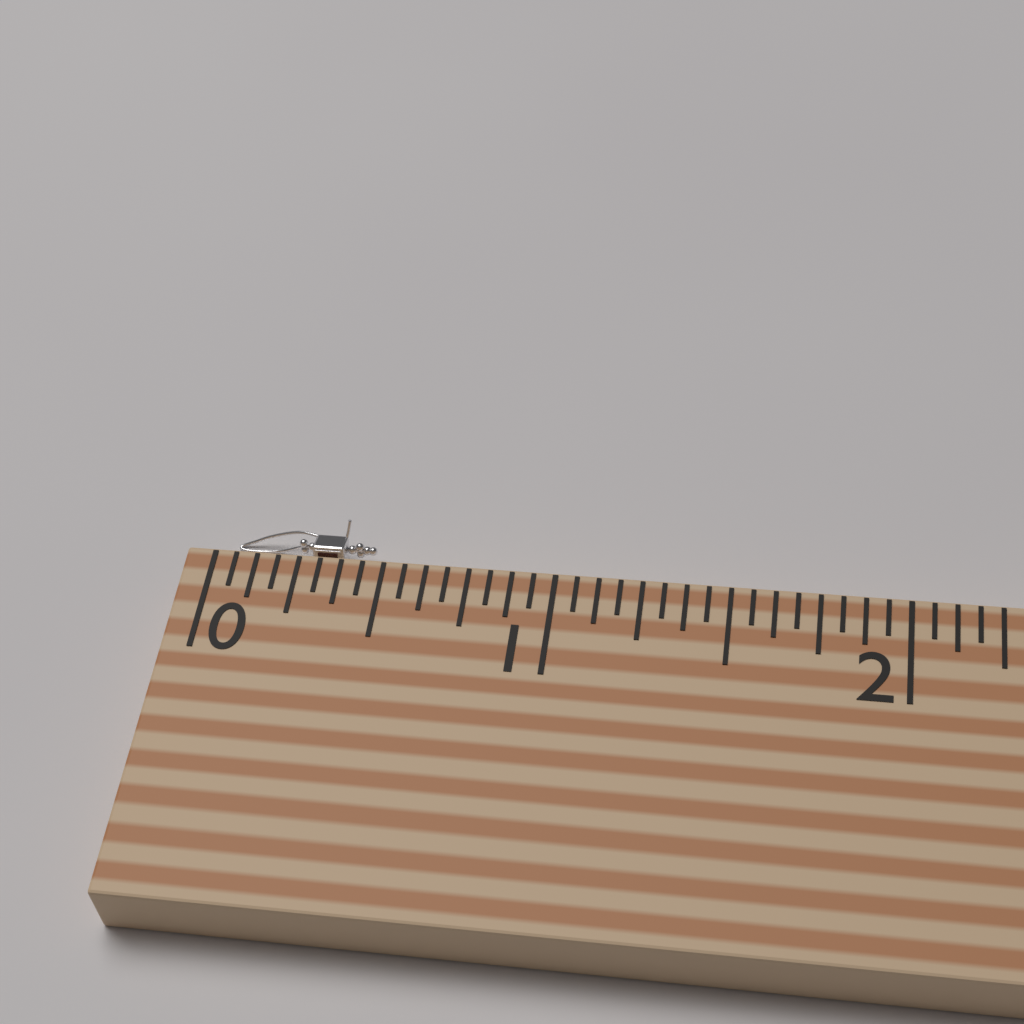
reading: 0.4375 (no unit)
